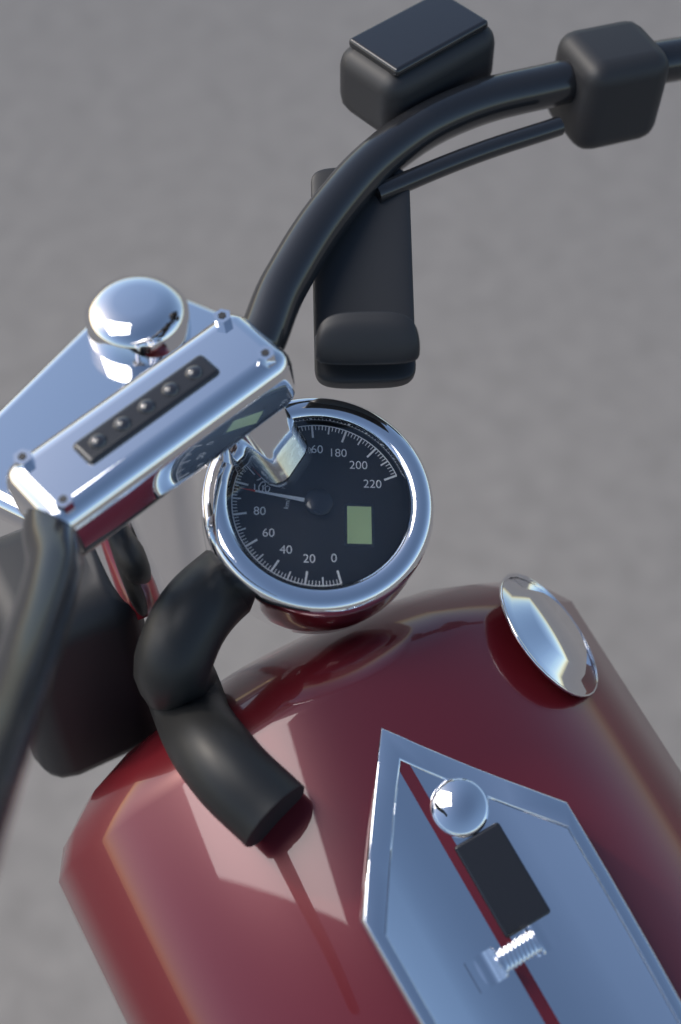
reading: 96 km/h
